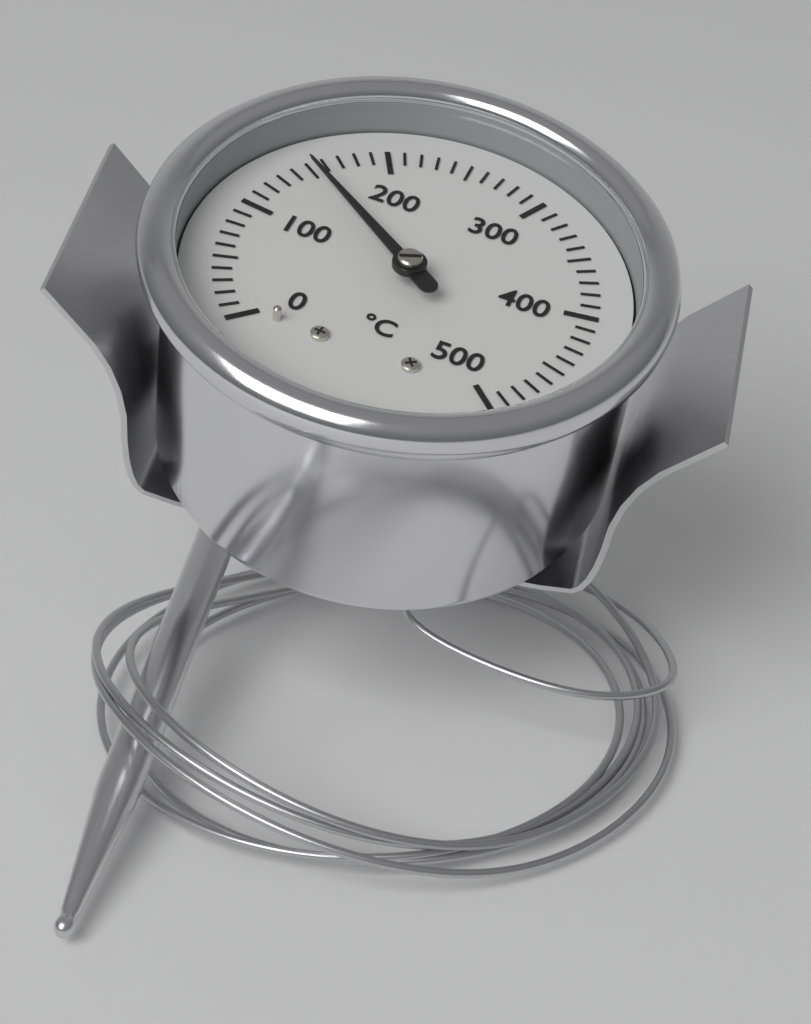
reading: 150 °C
